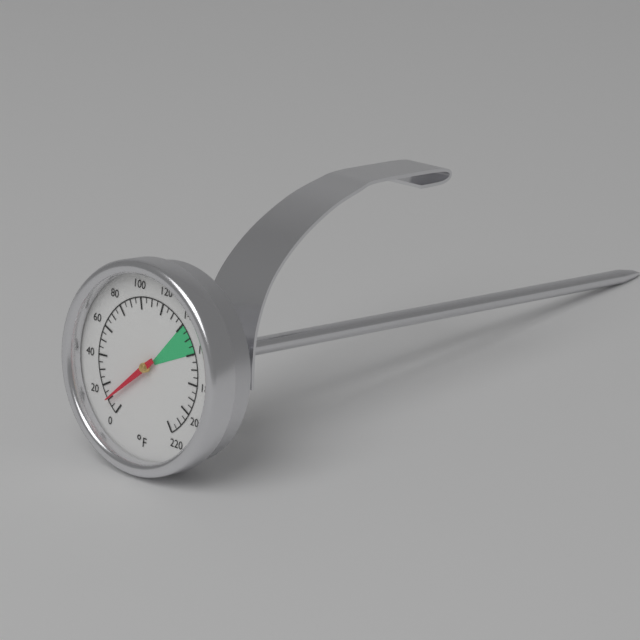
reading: 10 °F
